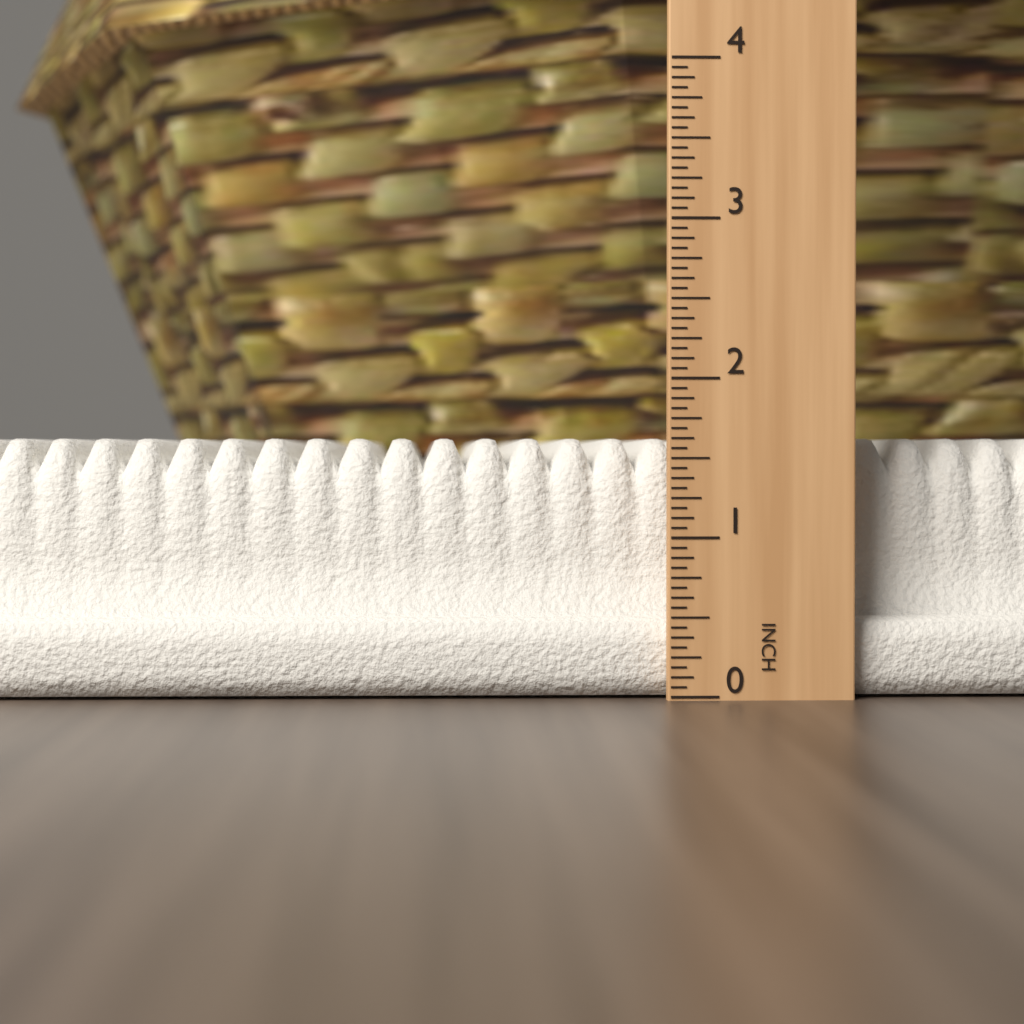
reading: 1.6250 in
